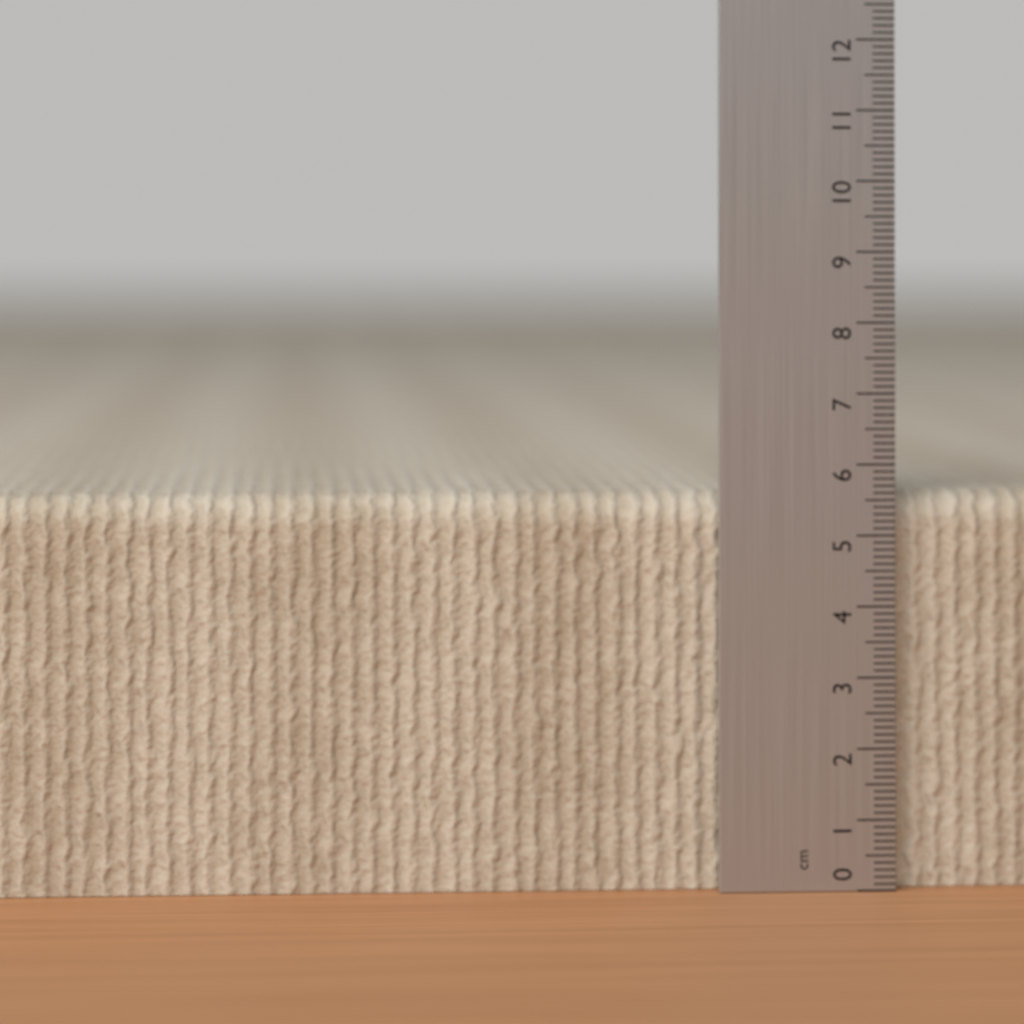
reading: 5.6 cm
